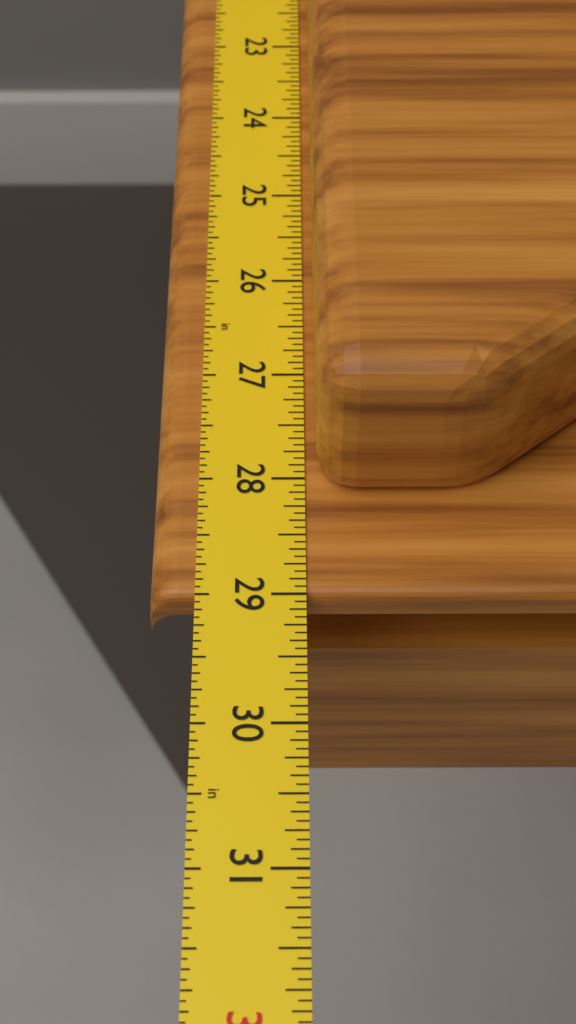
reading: 29.0000 in
